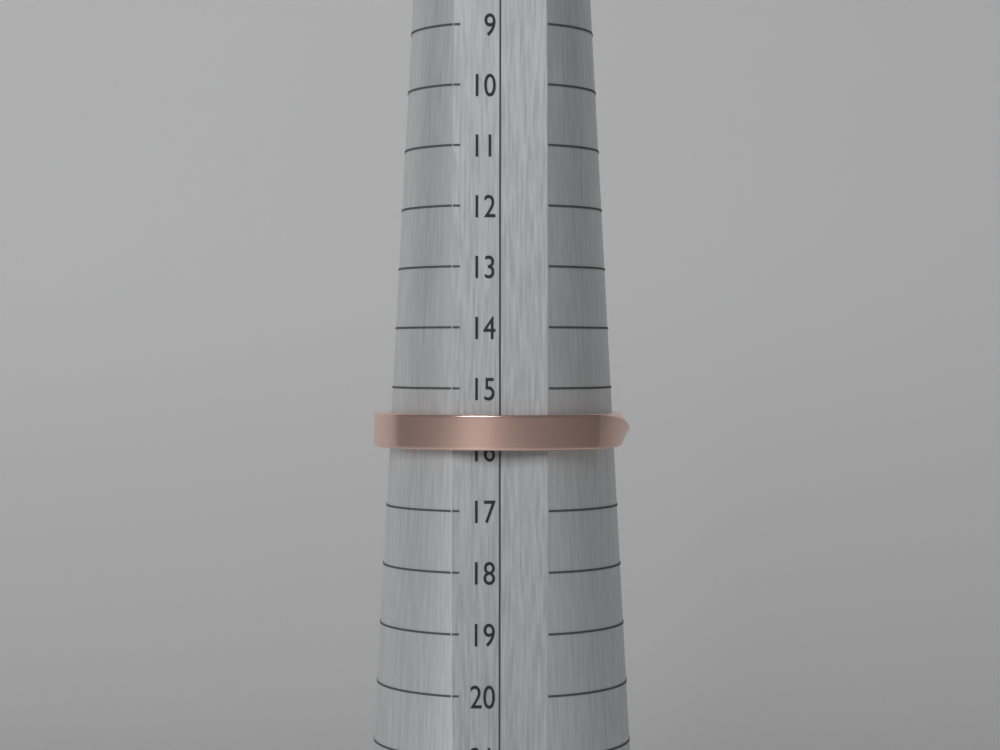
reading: 16 (no unit)
